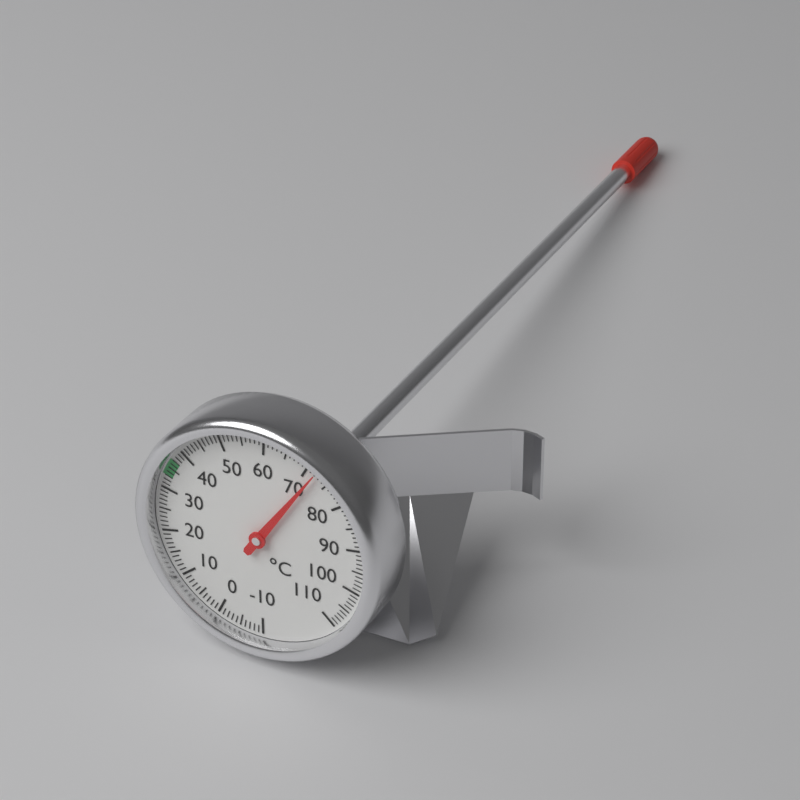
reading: 72 °C
